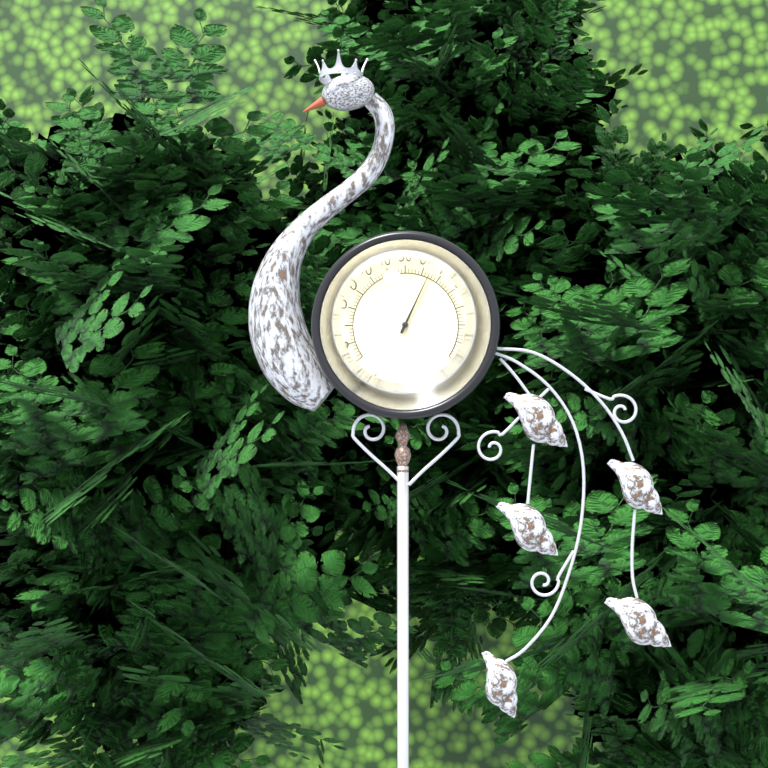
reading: 64 °F
